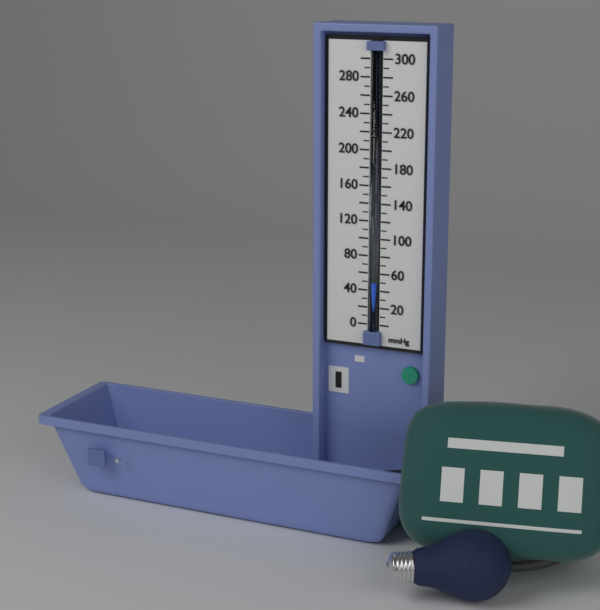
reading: 50 mmHg
